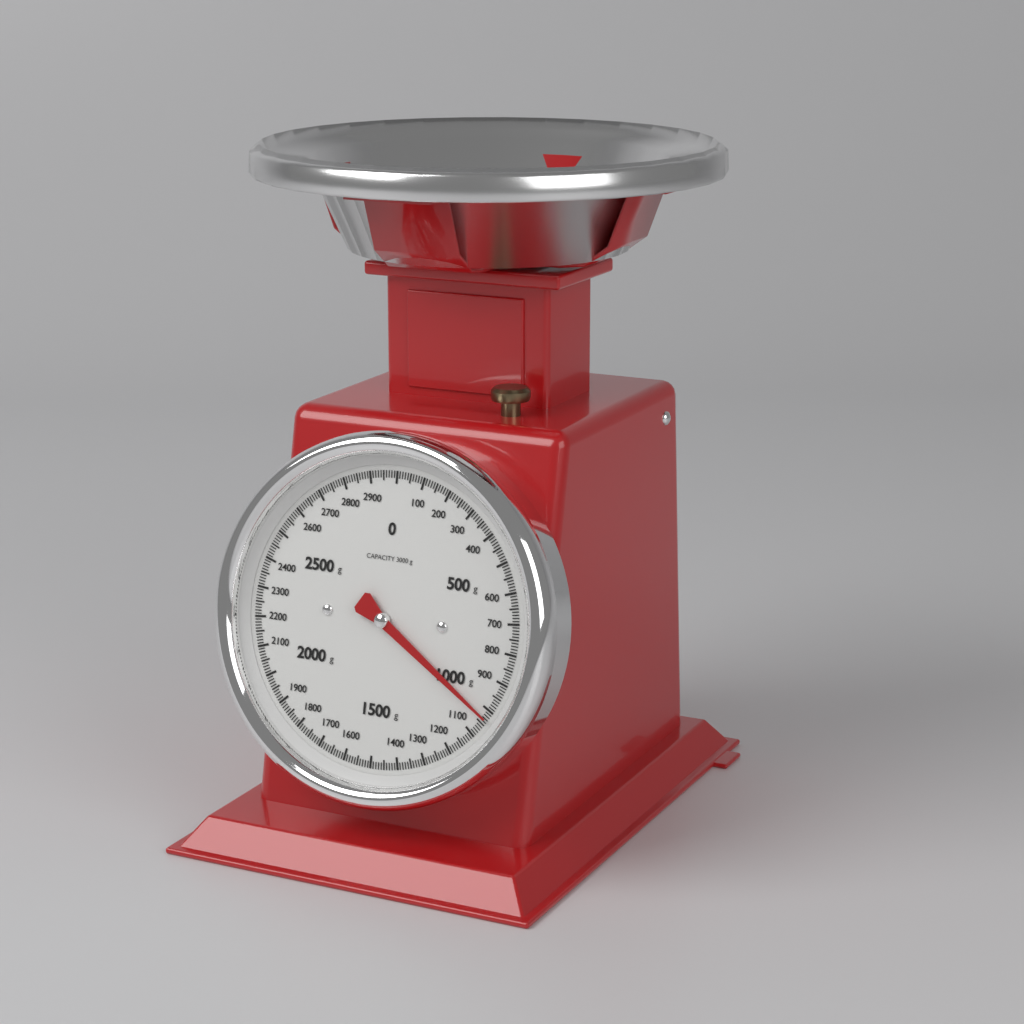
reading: 1030 g
